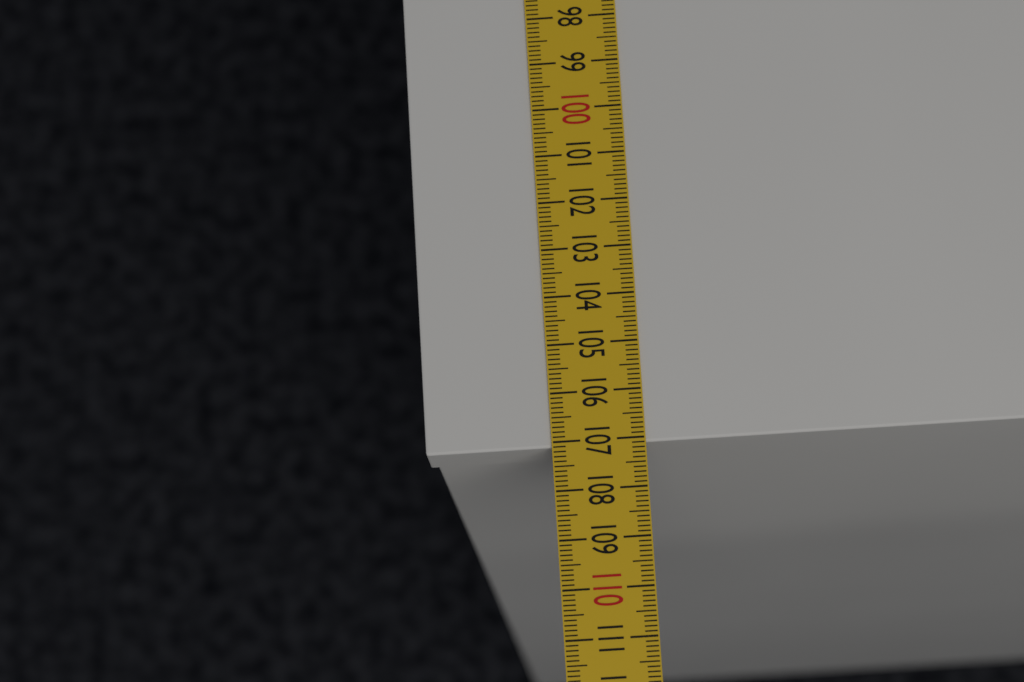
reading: 107.1 cm
